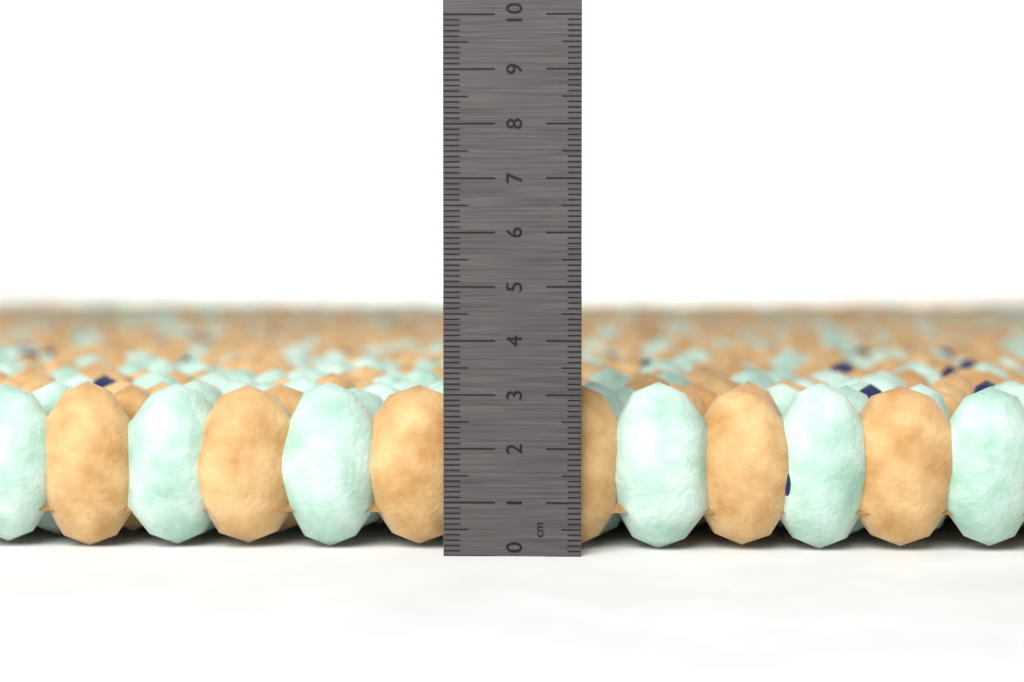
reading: 3.2 cm
